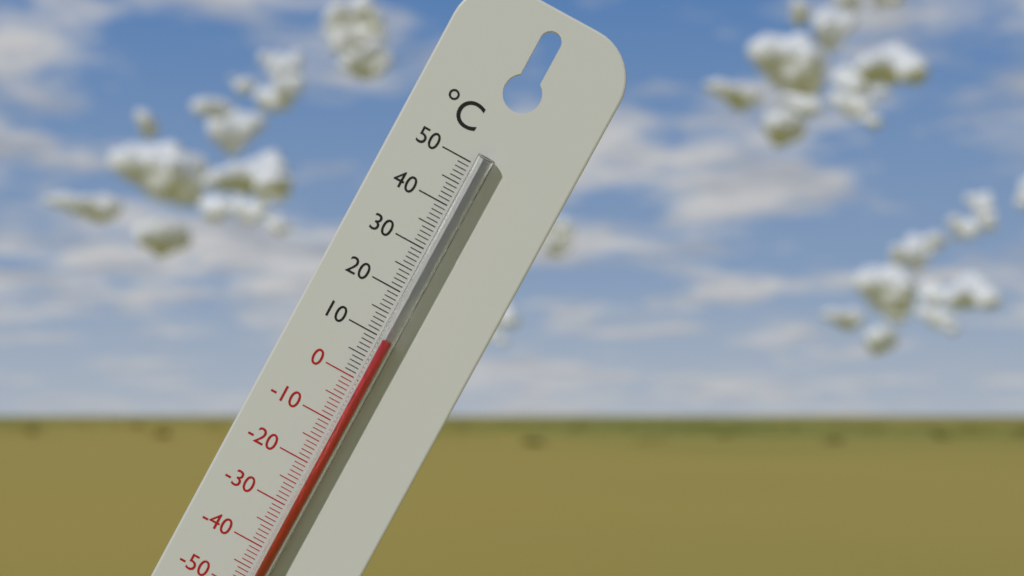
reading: 10 °C
